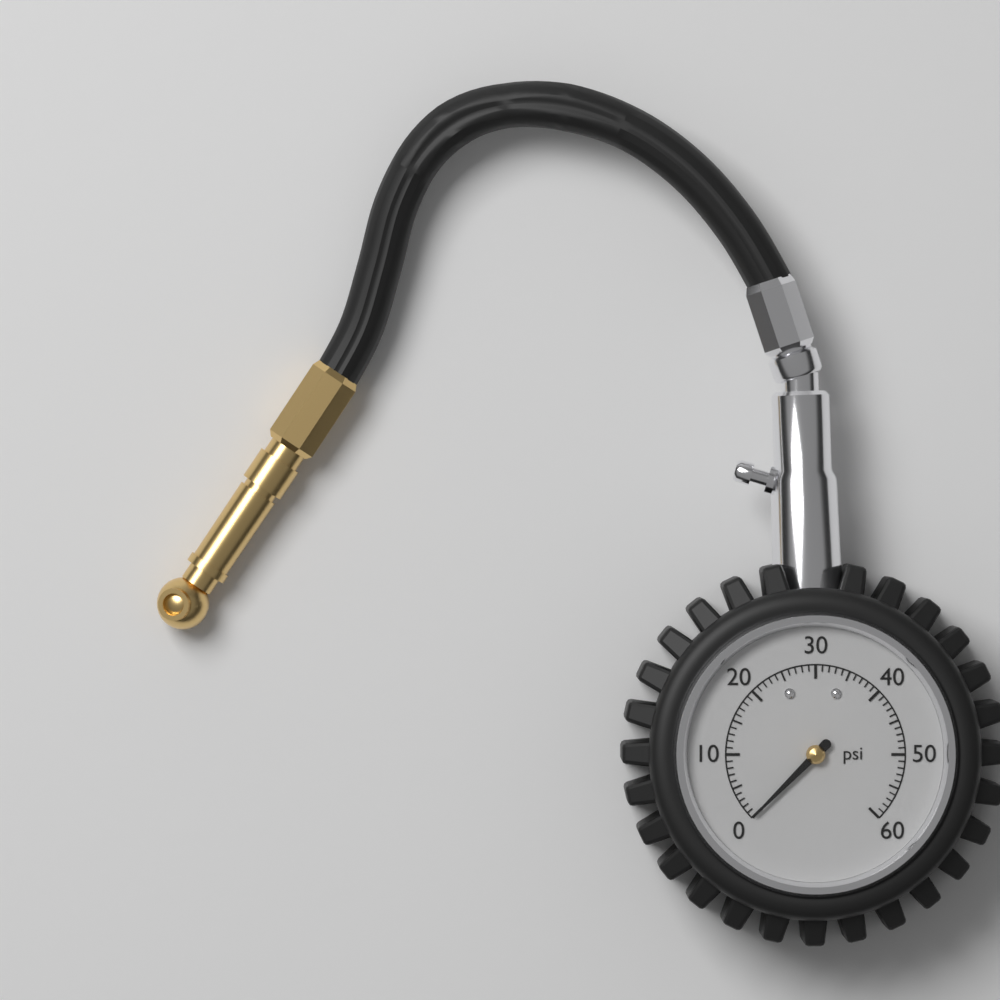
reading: 0 psi
